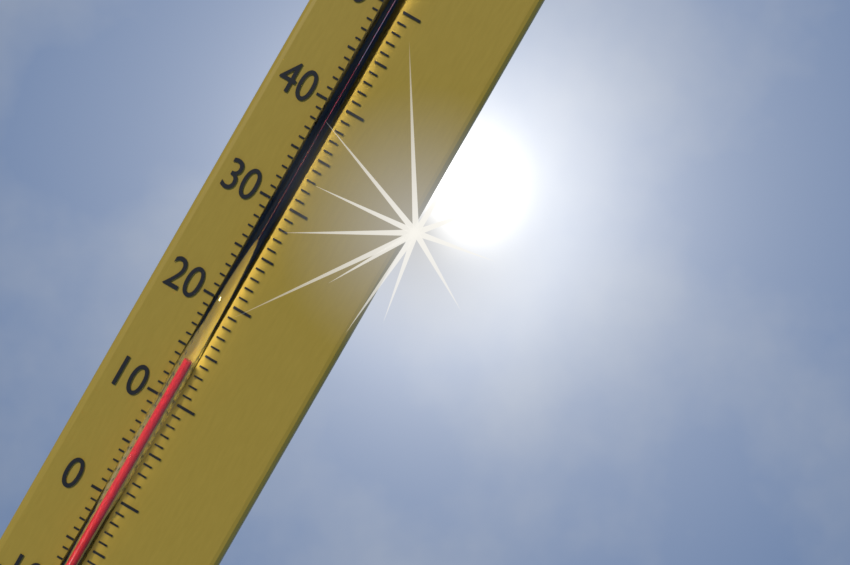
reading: 14 °C
